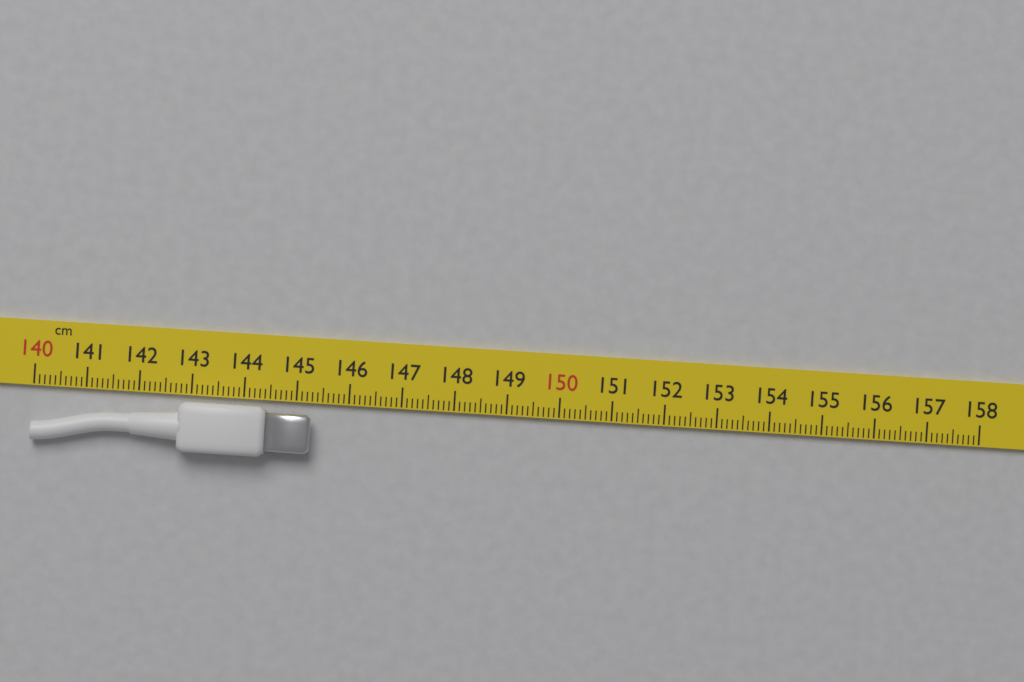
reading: 145.3 cm
